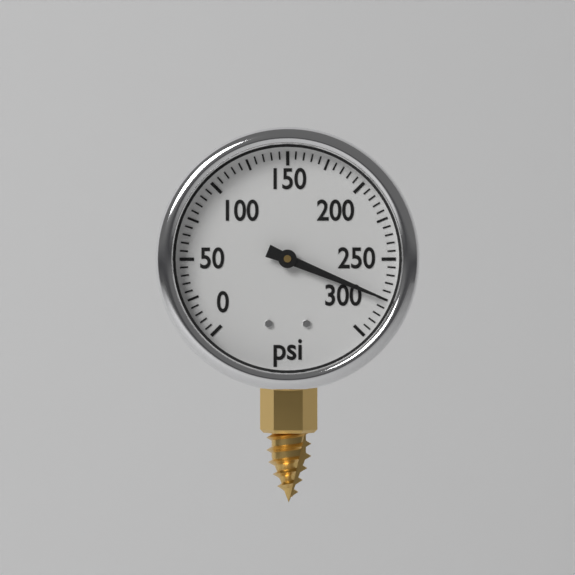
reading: 275 psi
